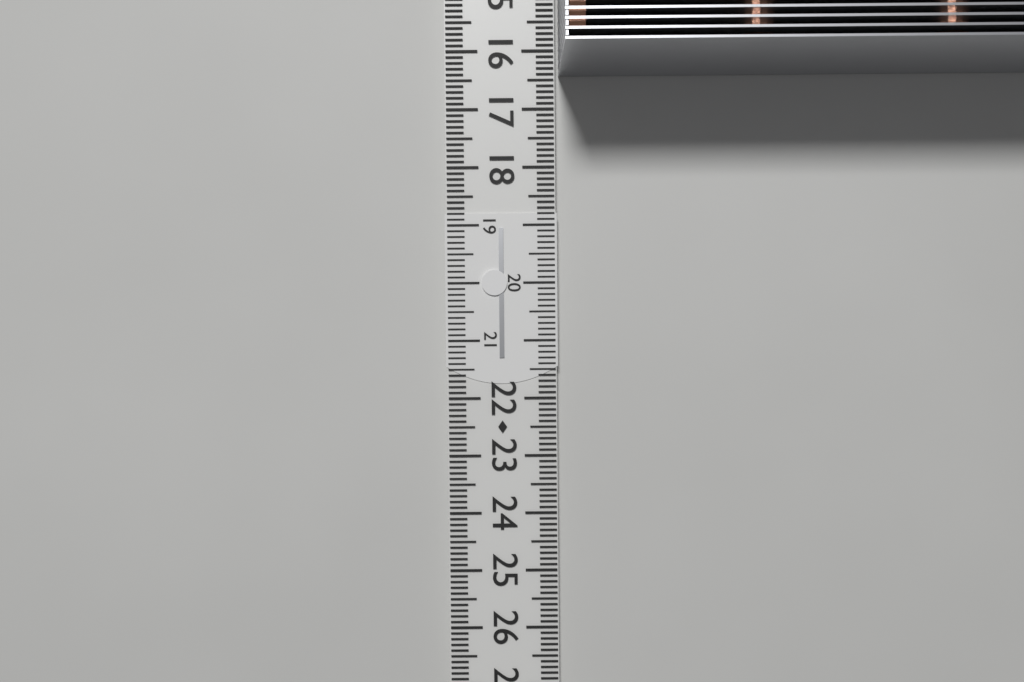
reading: 16.4 cm
